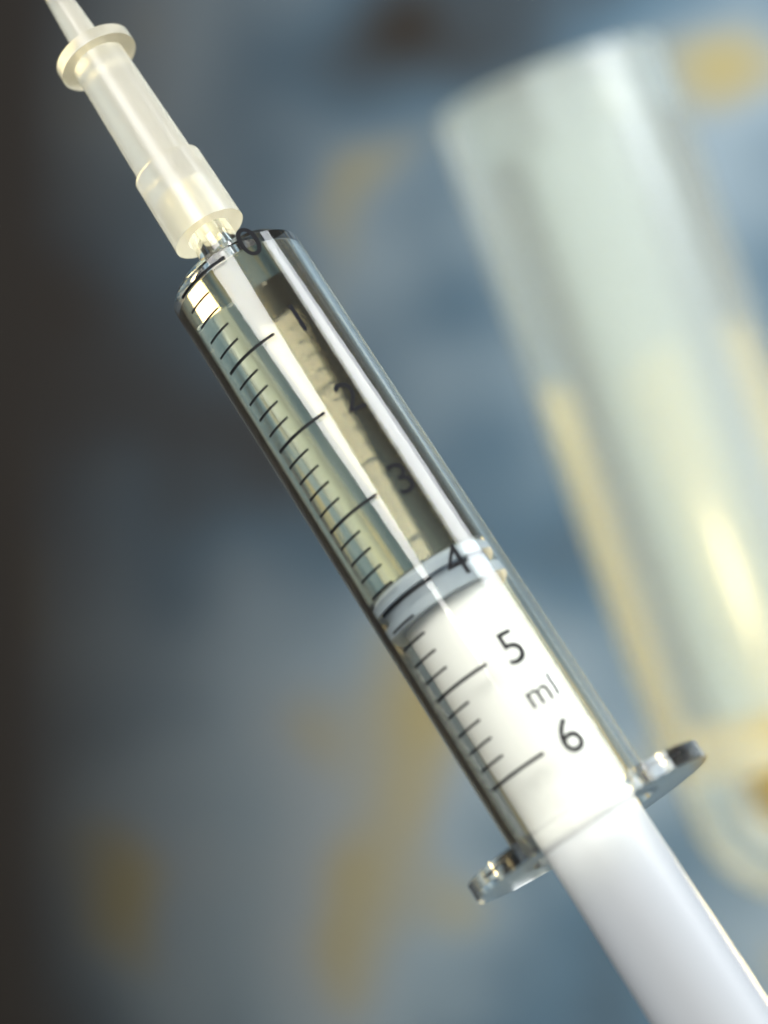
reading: 3.8 ml
